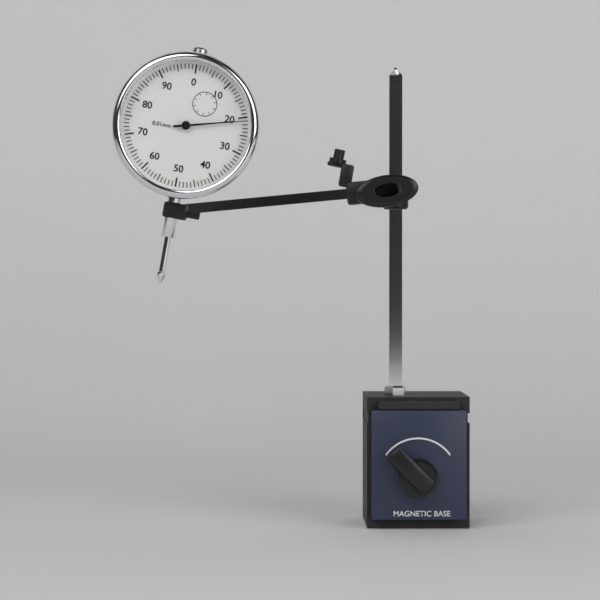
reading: 0.21 mm
